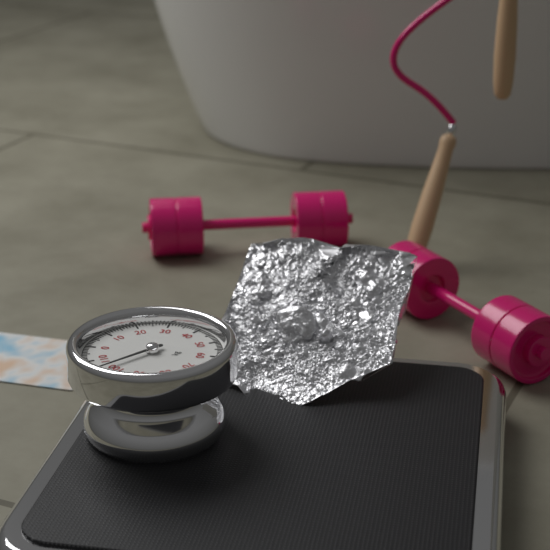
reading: 103 kg
